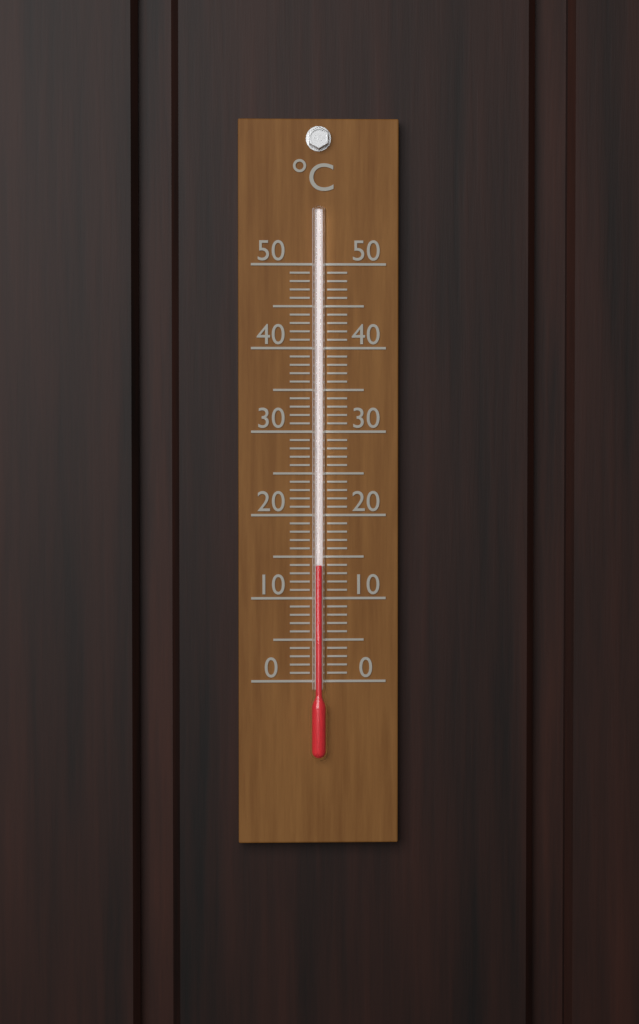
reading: 14 °C
